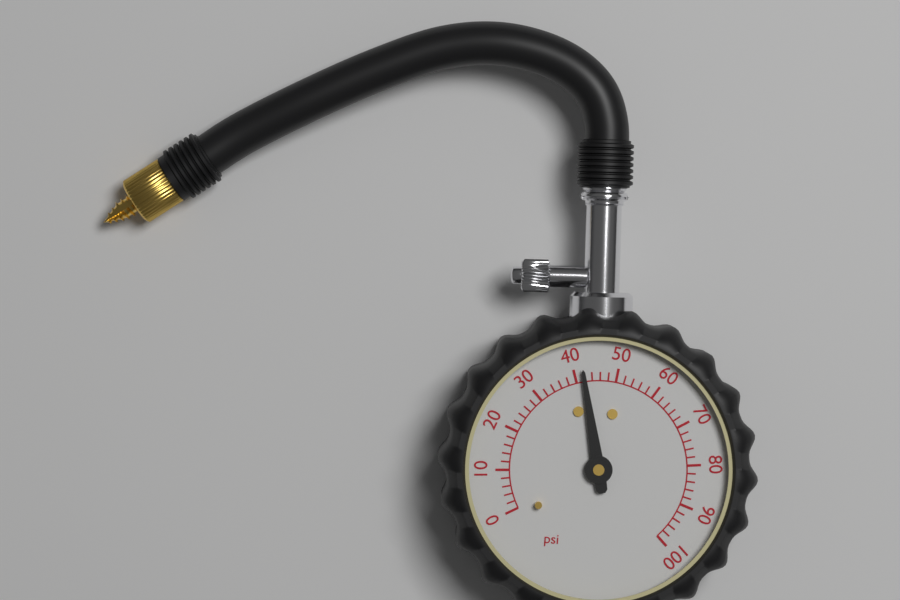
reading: 42 psi
